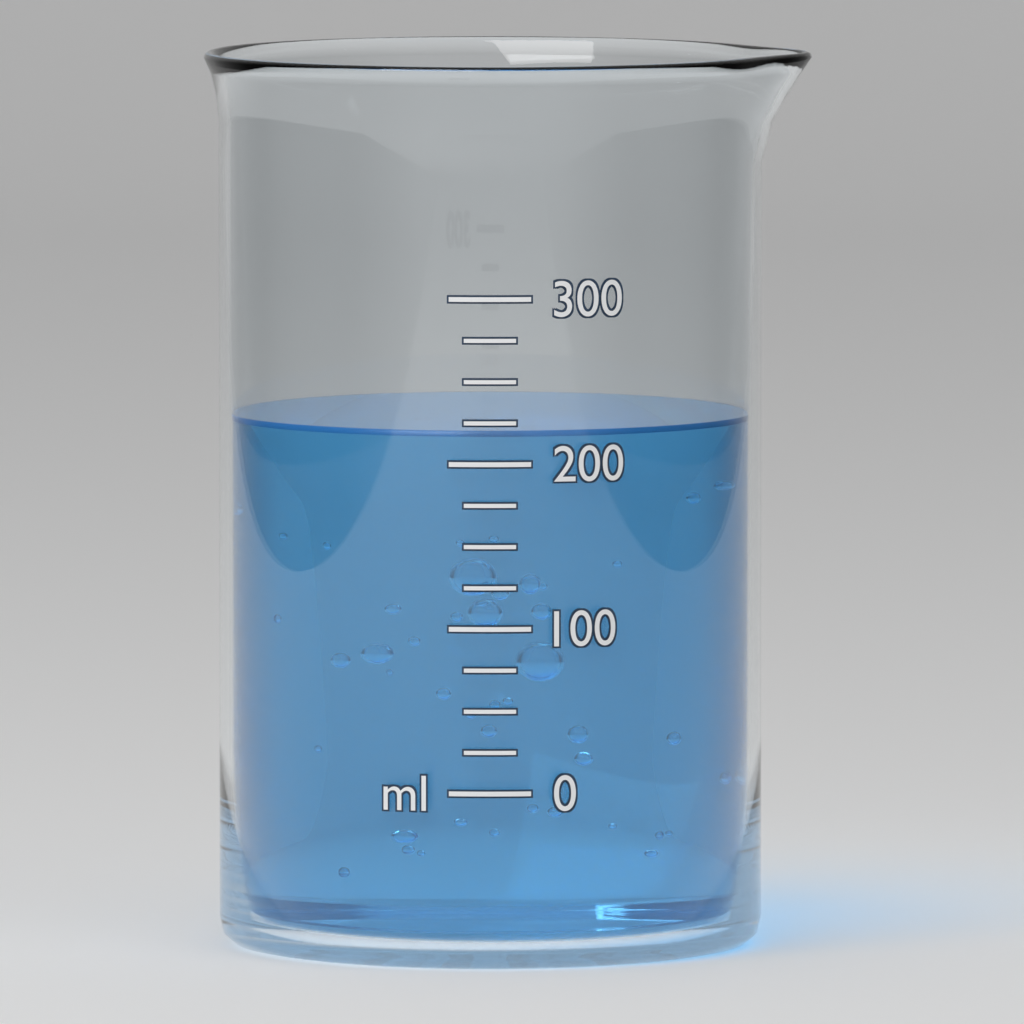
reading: 220 ml
